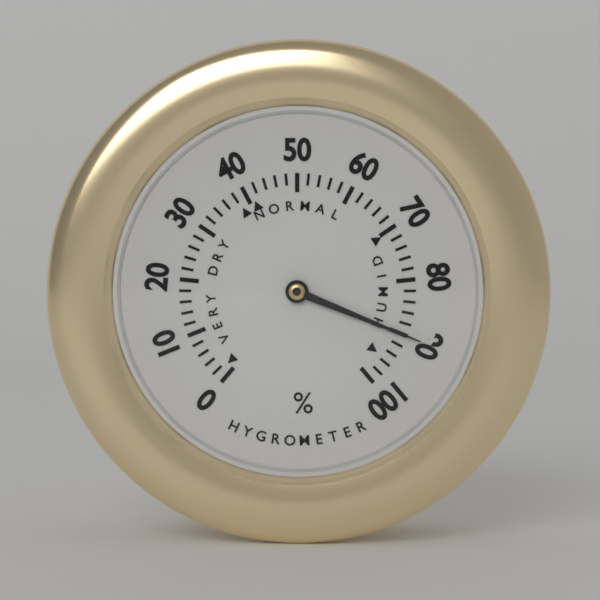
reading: 90 %
